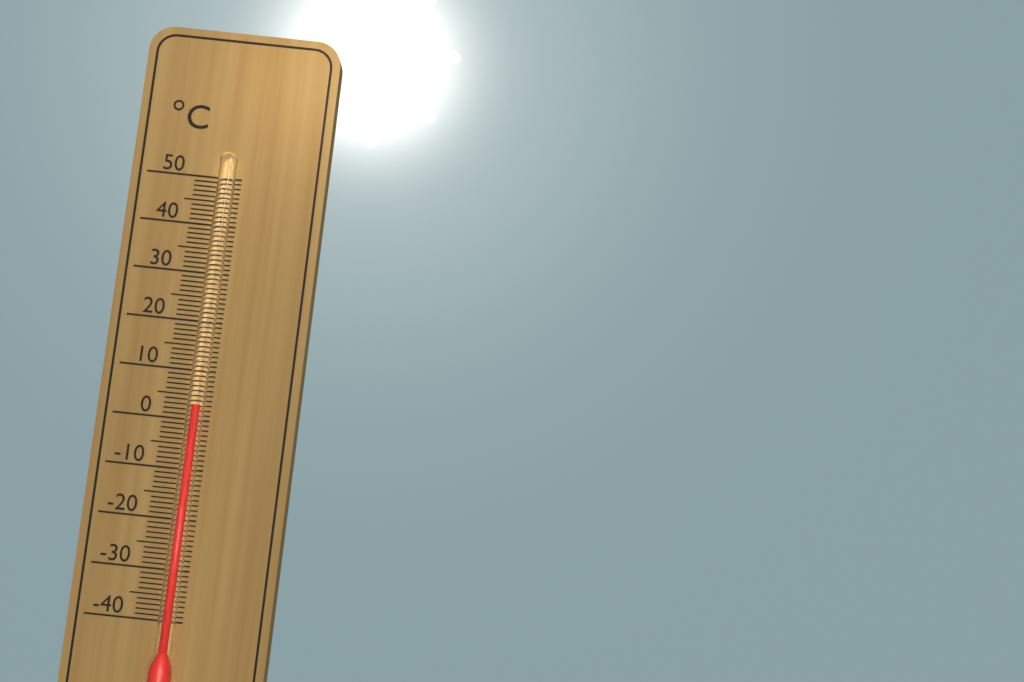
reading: 3 °C
